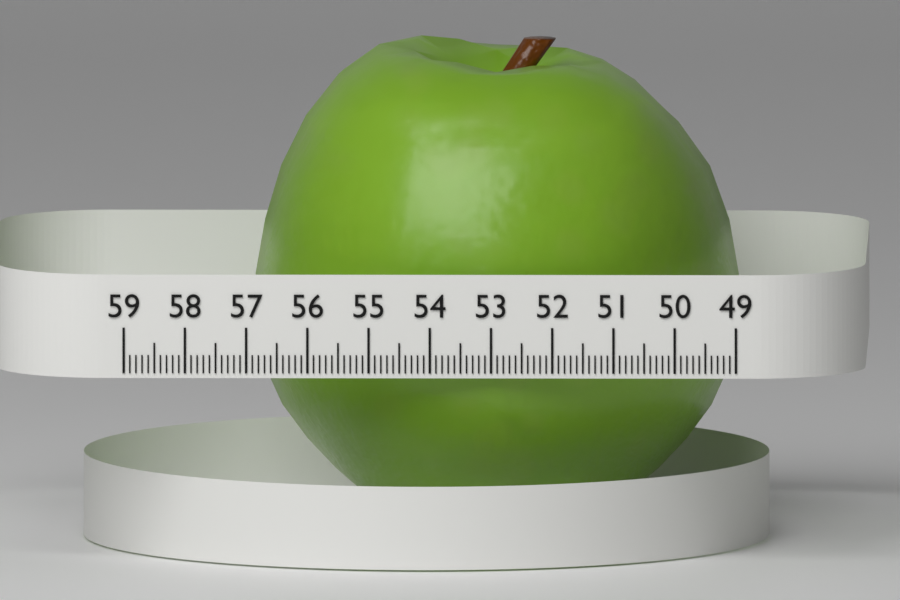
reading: 56.9 (no unit)
